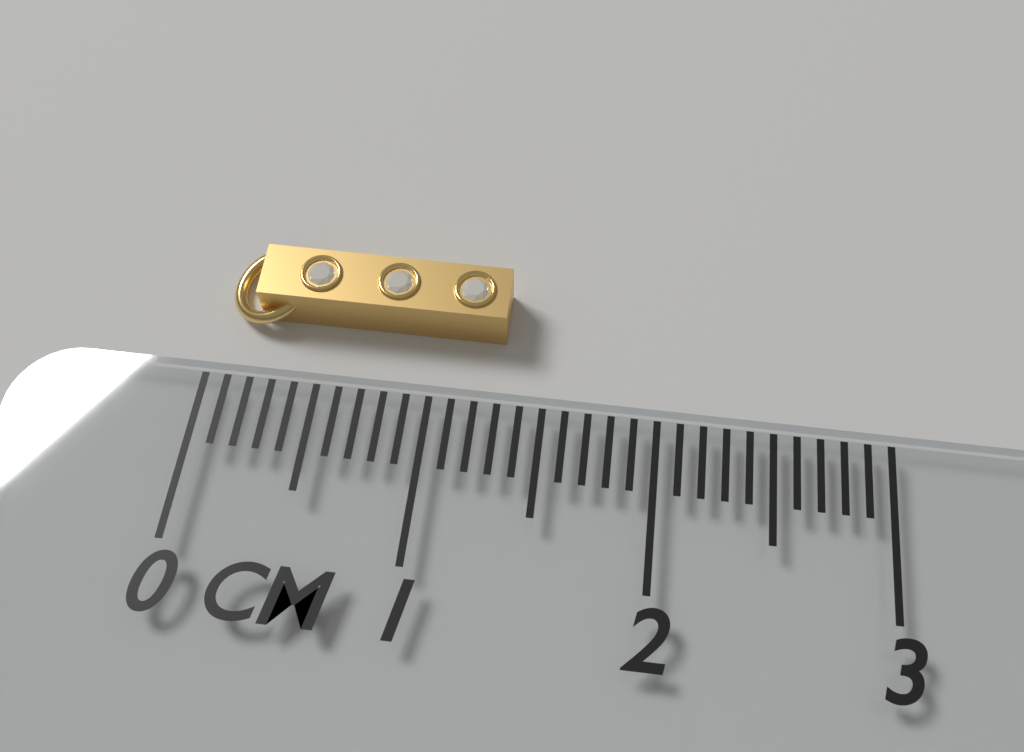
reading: 1.3 cm
